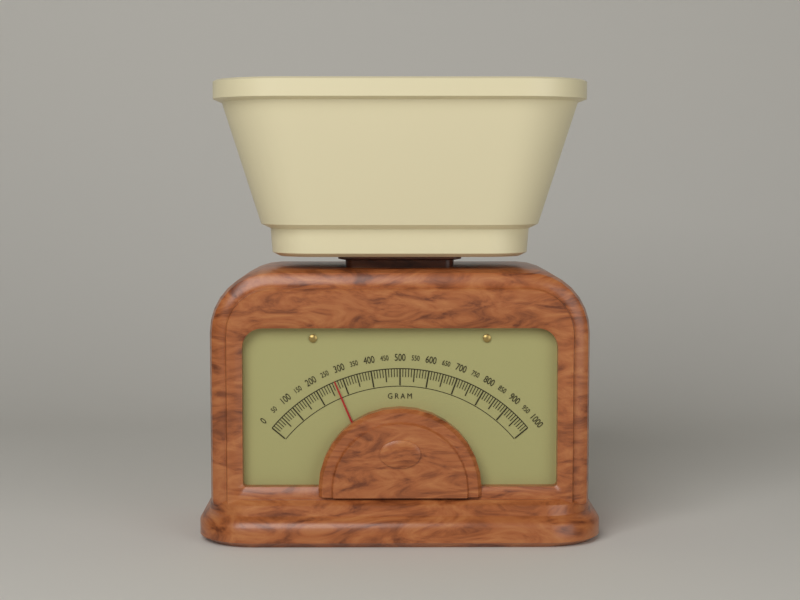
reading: 270 g
